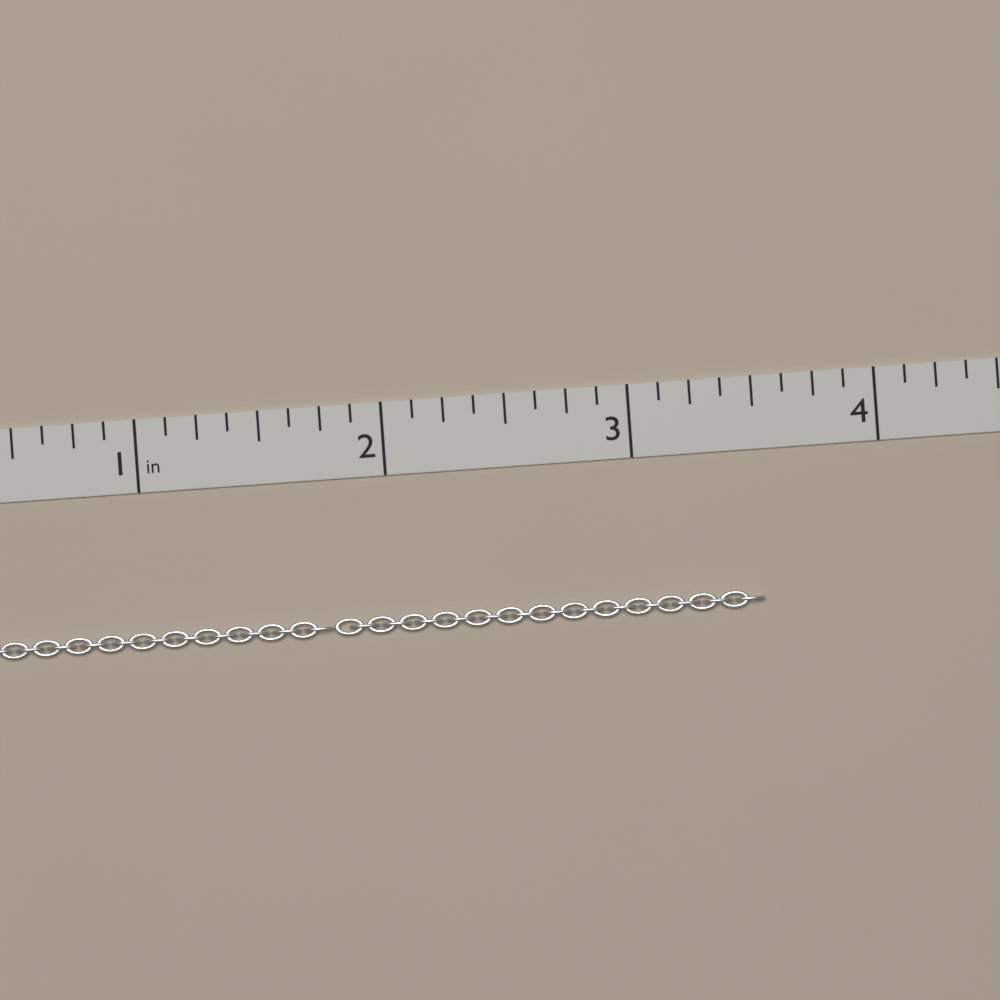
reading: 3.500 in
